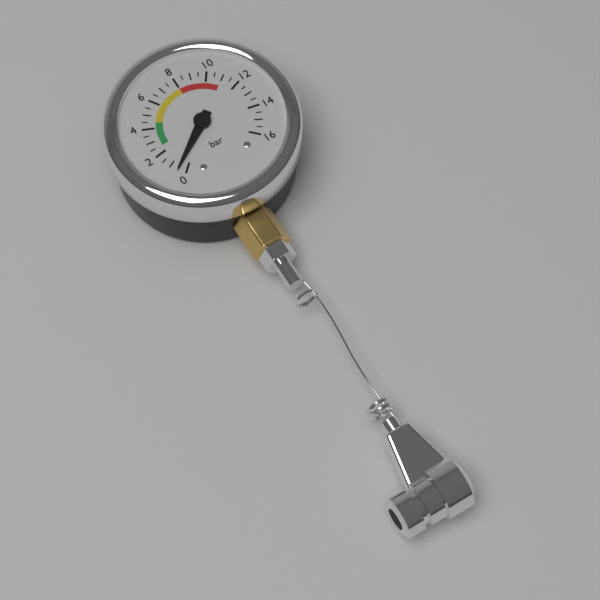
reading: 0.5 bar
